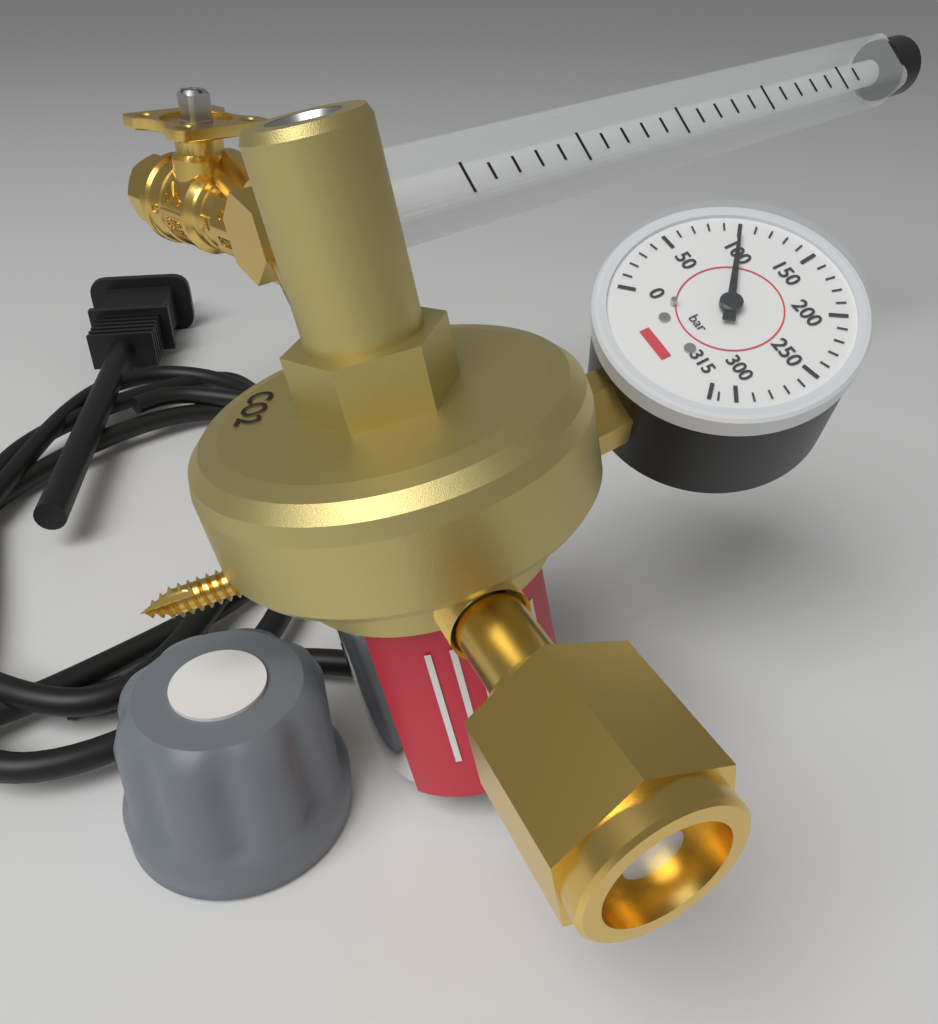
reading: 100 bar
